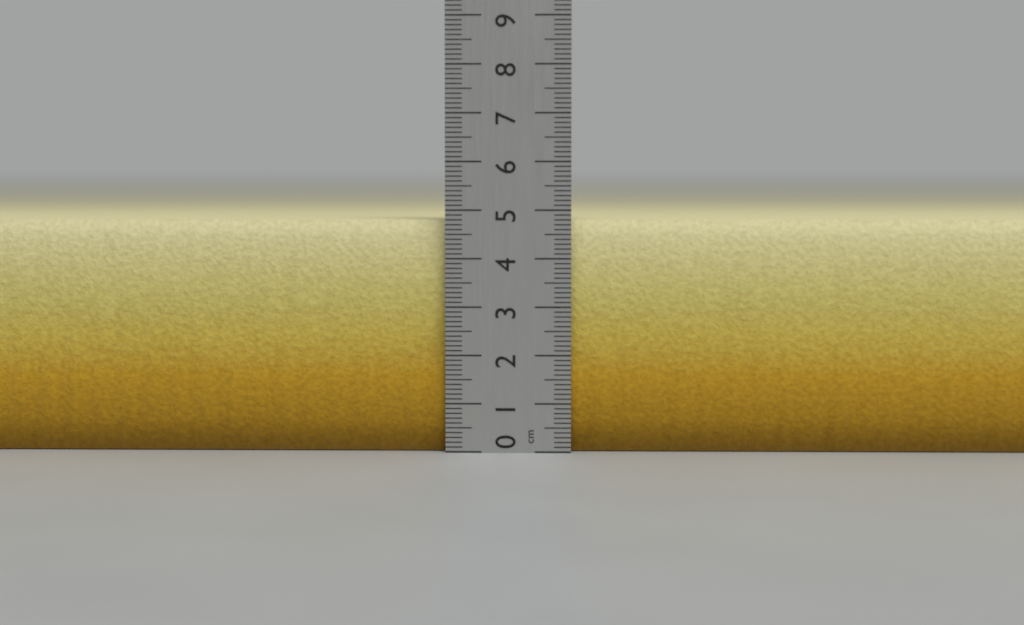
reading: 4.8 cm
